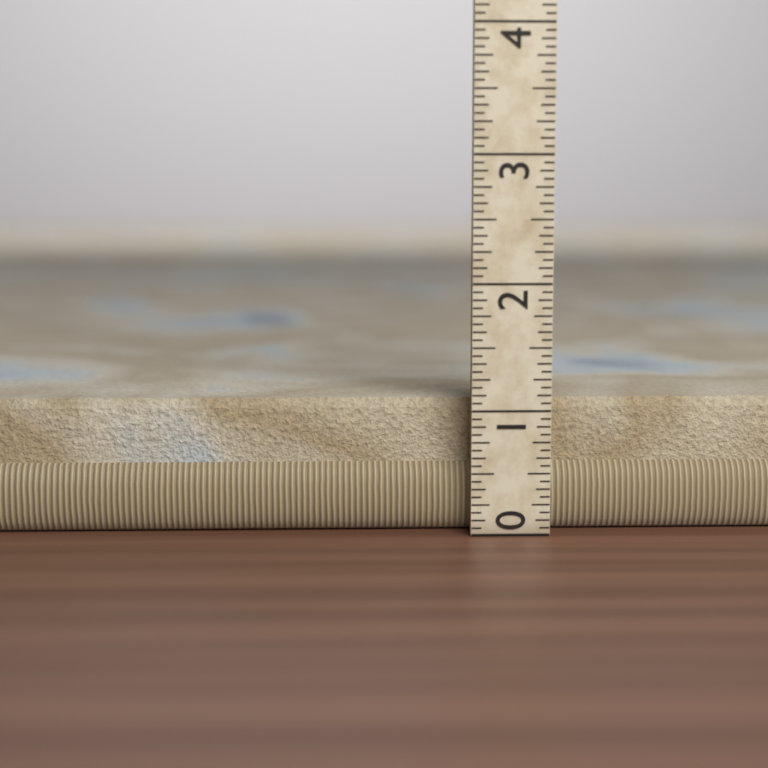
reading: 1.0625 (no unit)
